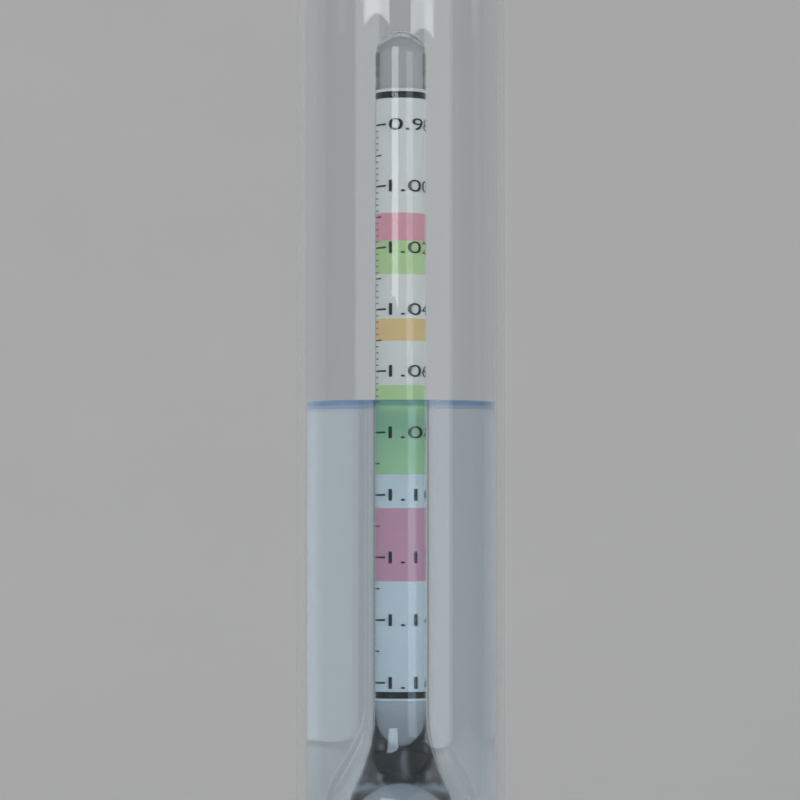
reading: 1.070 (no unit)
